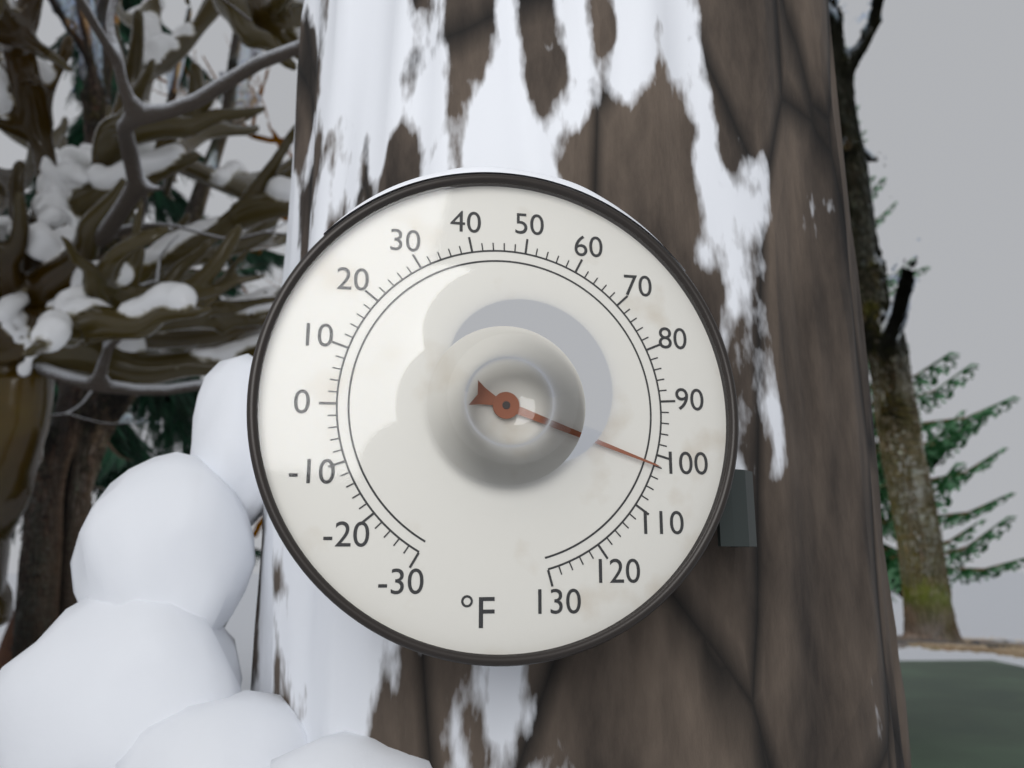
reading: 102 °F
